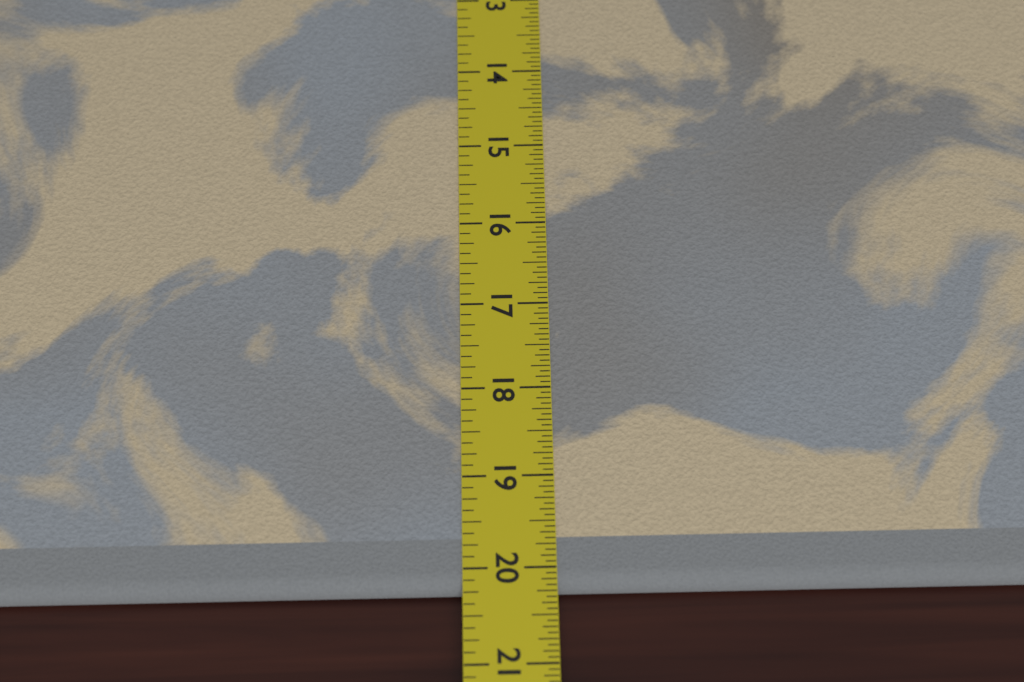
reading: 20.2500 in
